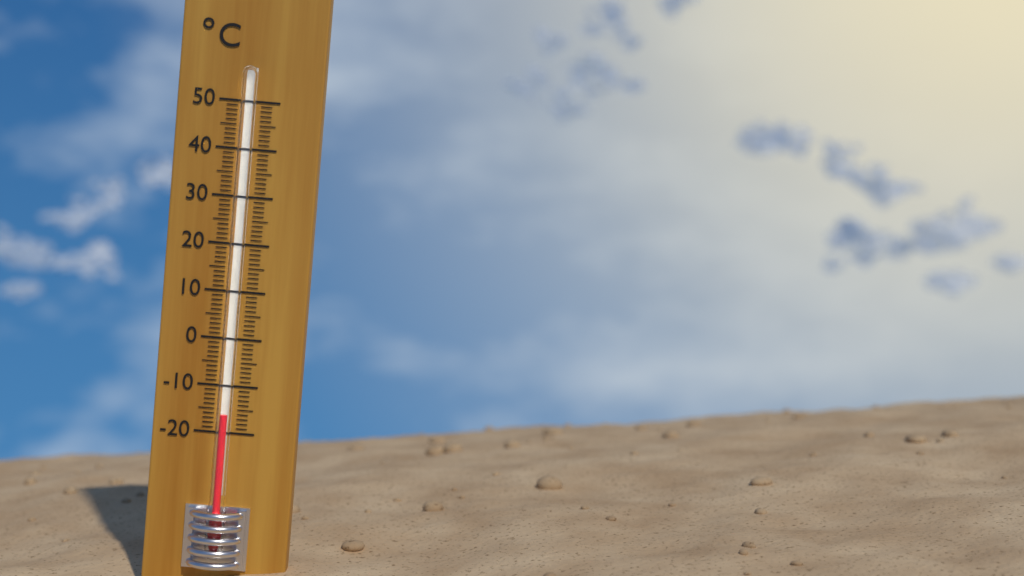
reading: -16 °C
